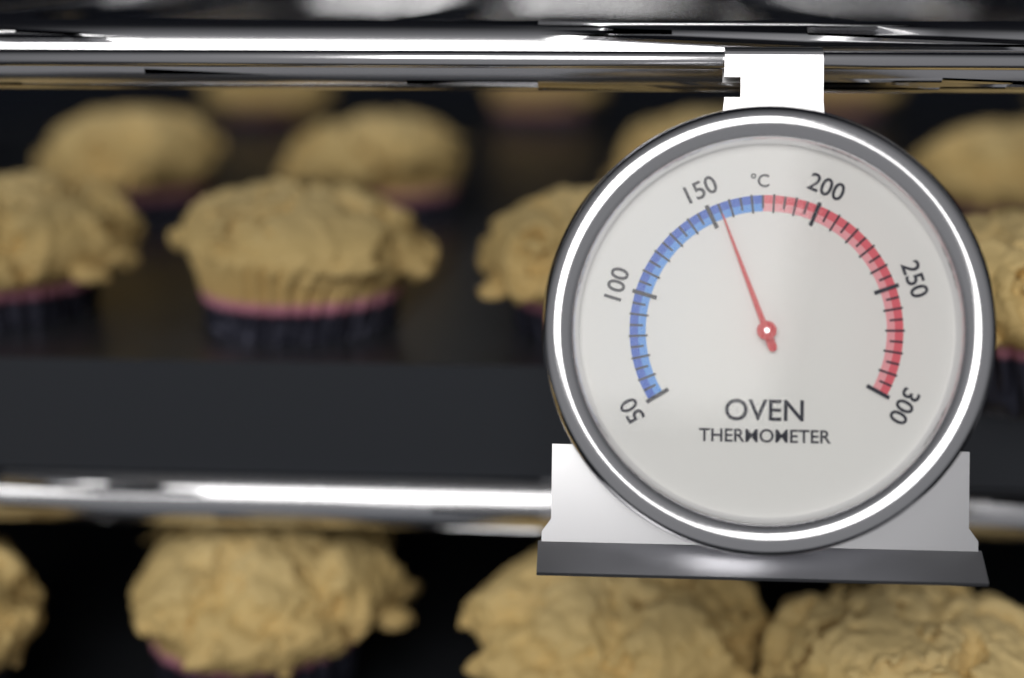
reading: 155 °C
